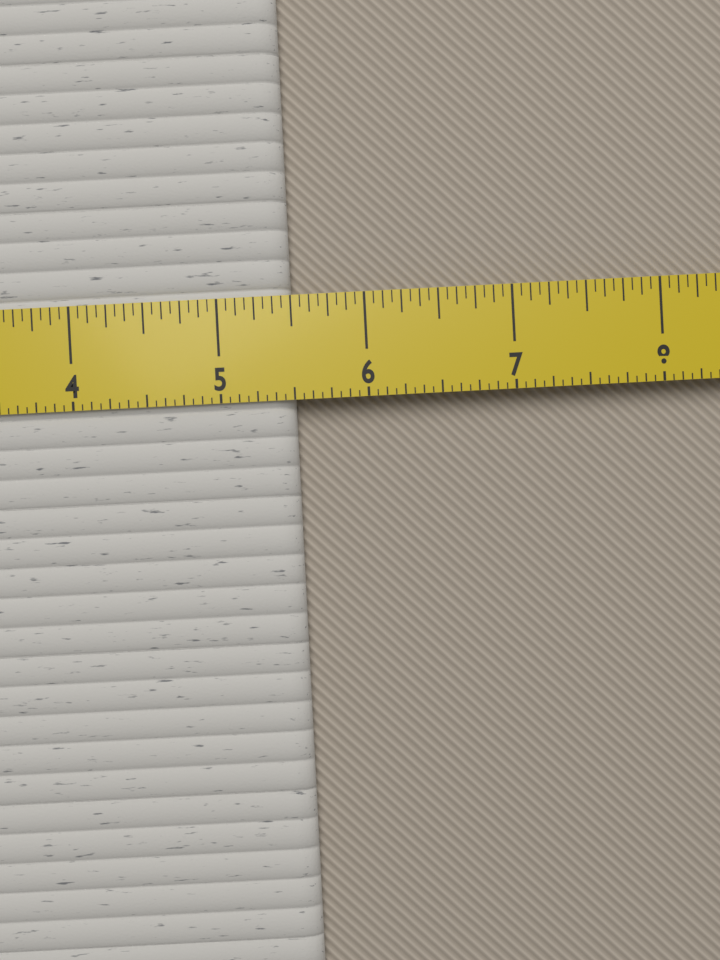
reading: 5.5000 in
